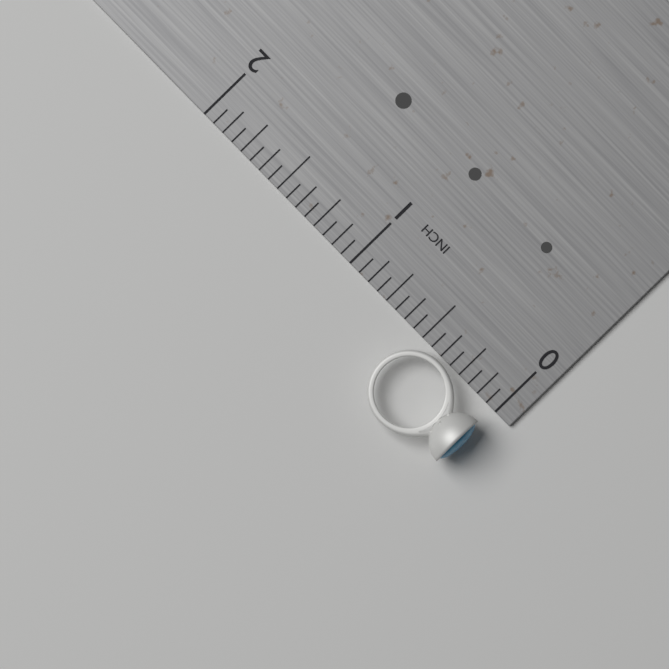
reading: 0.5625 in
